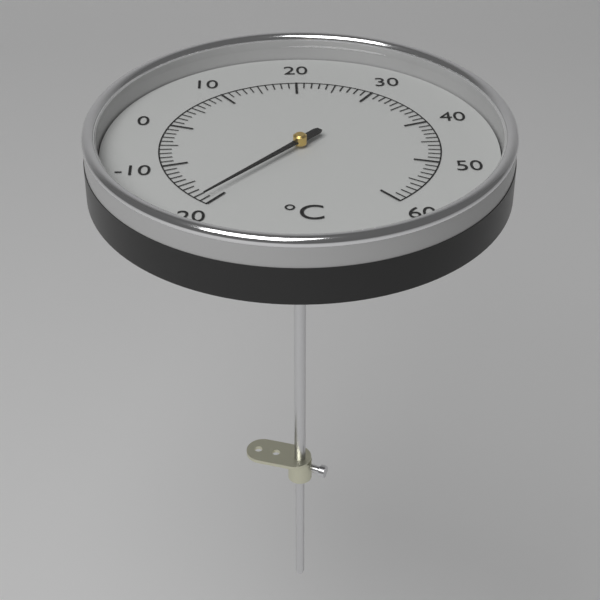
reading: -19 °C
